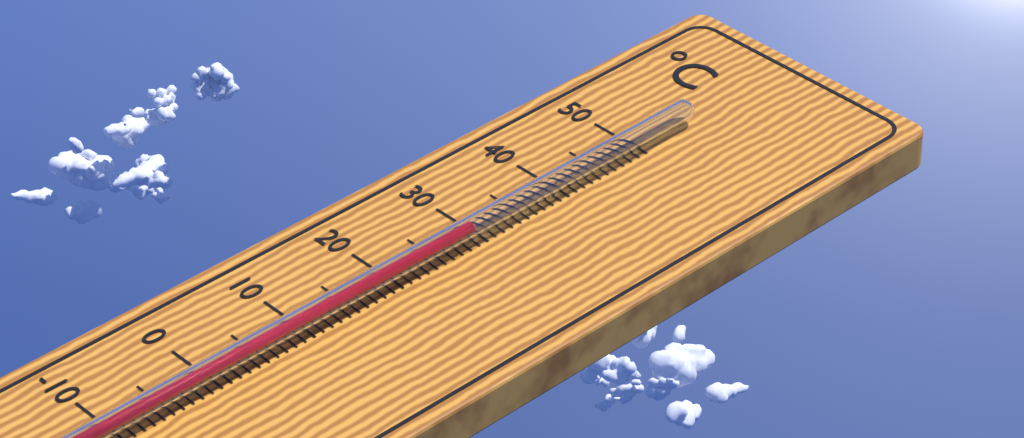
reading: 29 °C
